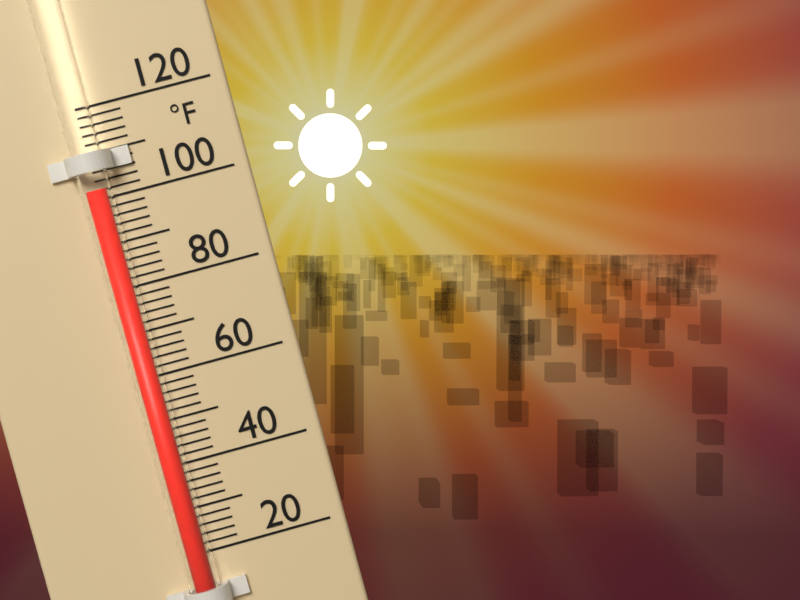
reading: 102 °F
